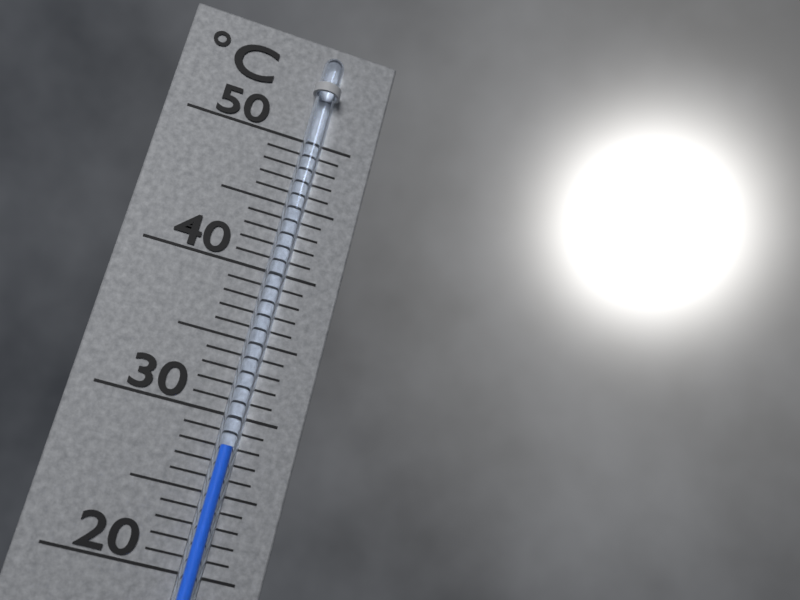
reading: 28 °C
